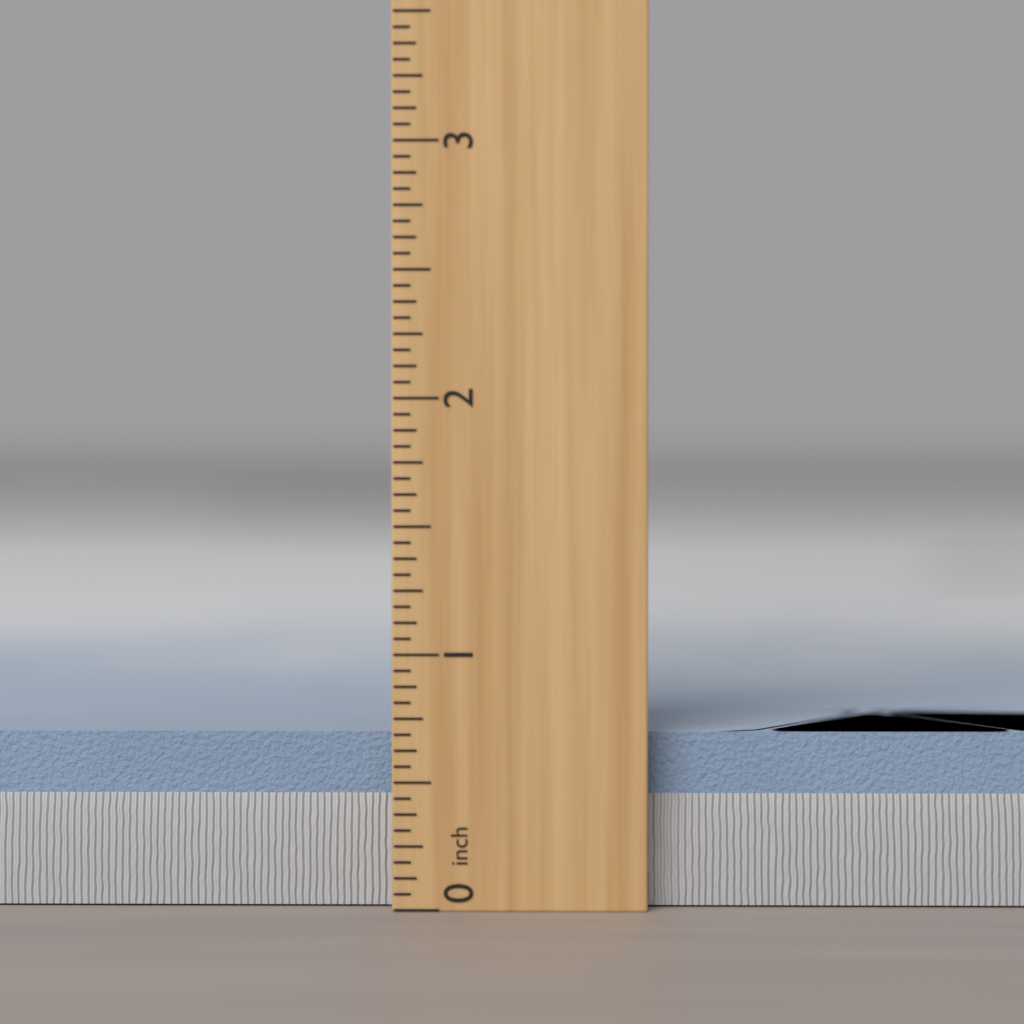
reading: 0.6875 inch
